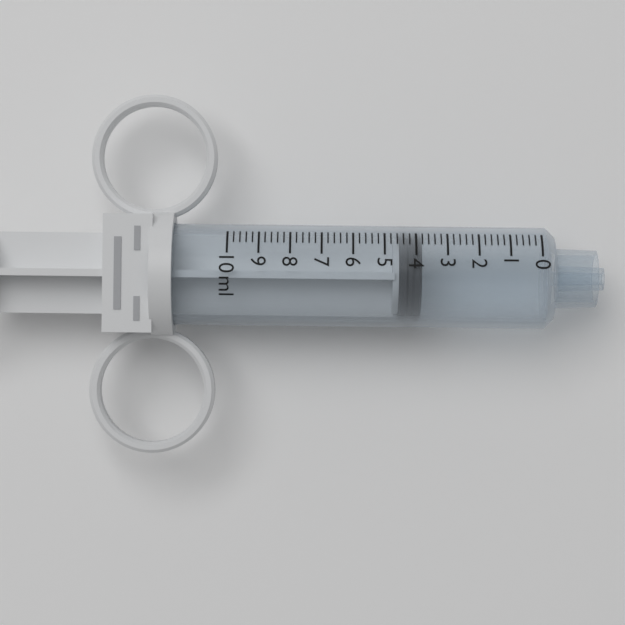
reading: 3.8 ml
